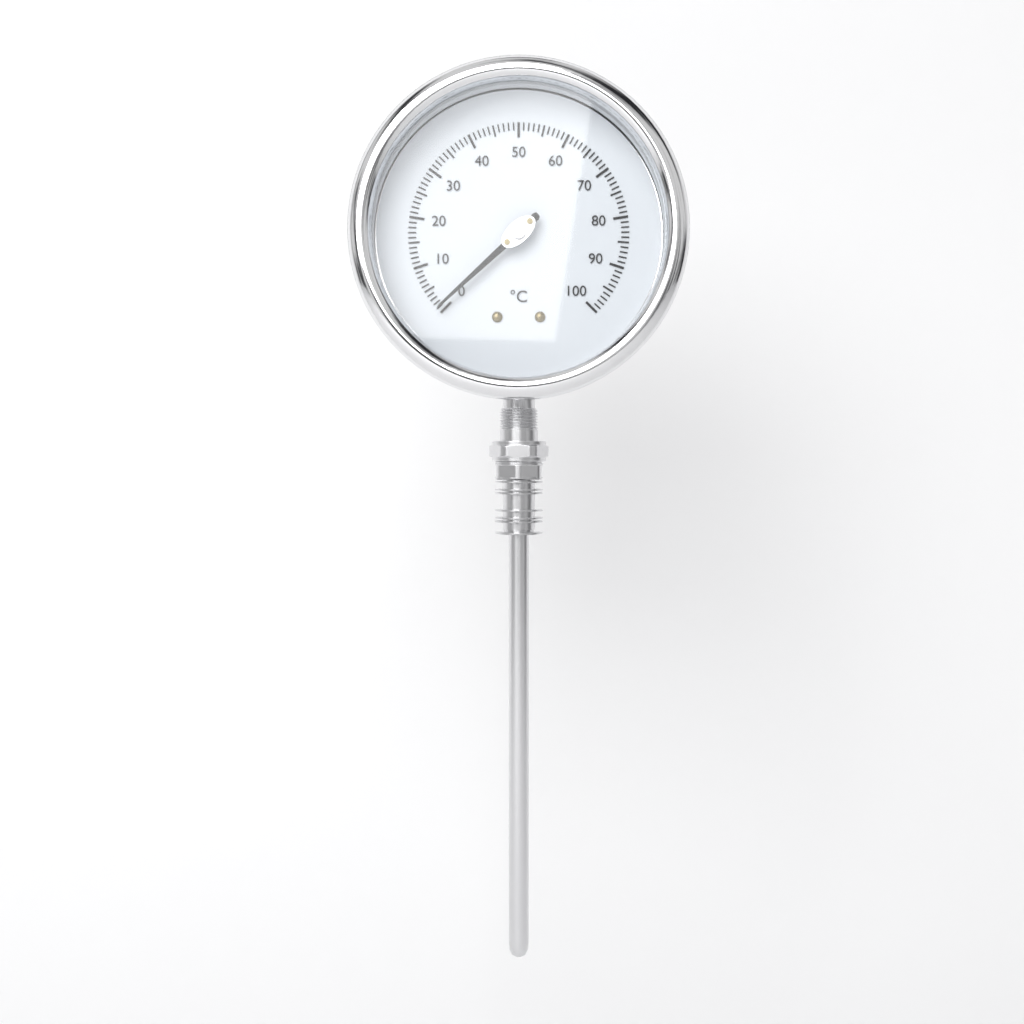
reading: 1 °C
